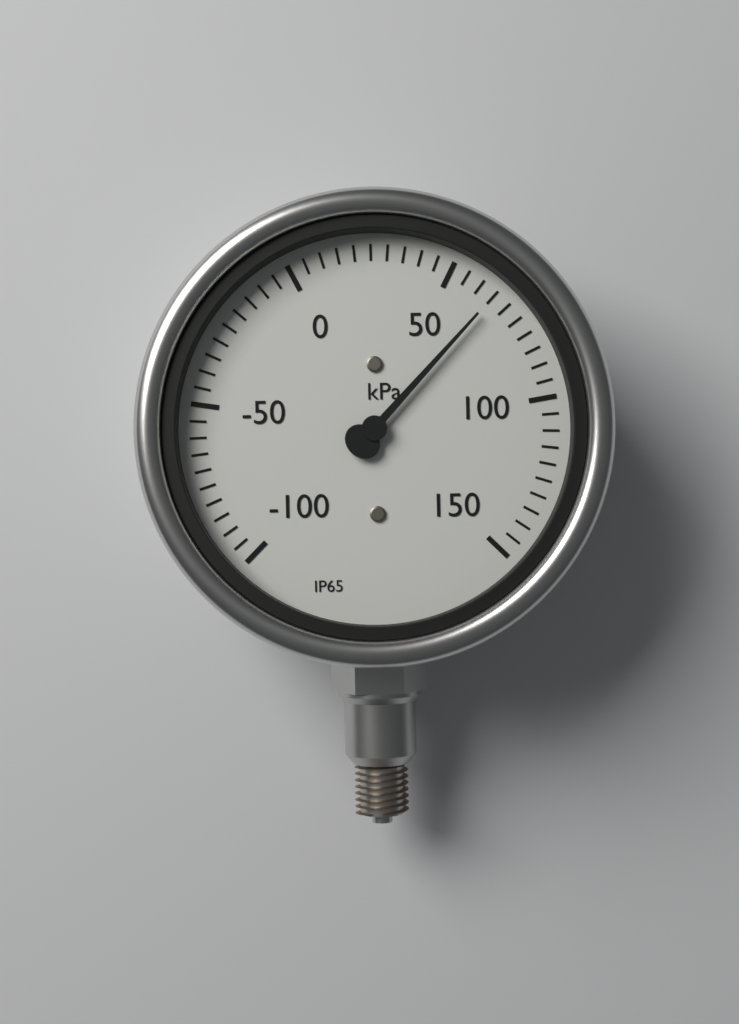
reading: 65 kPa
